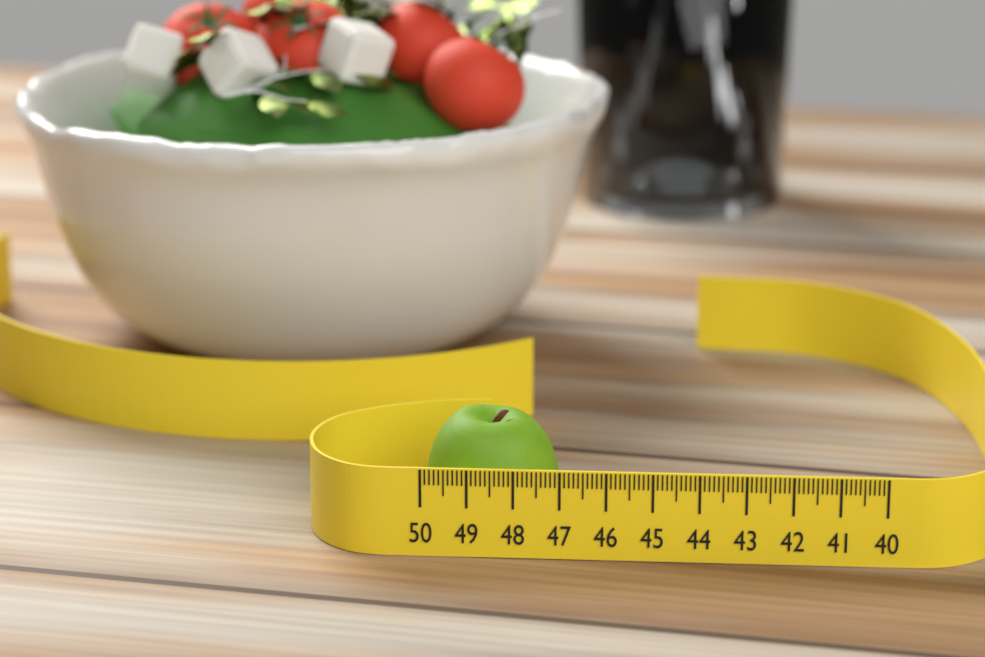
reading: 47.1 (no unit)
